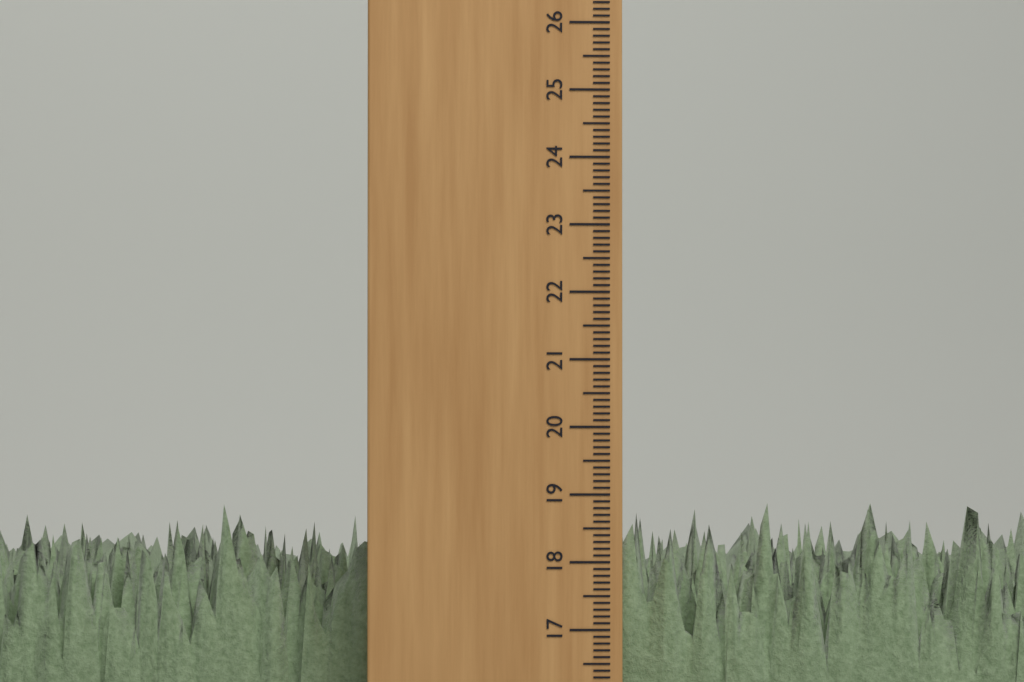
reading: 18.9 cm
